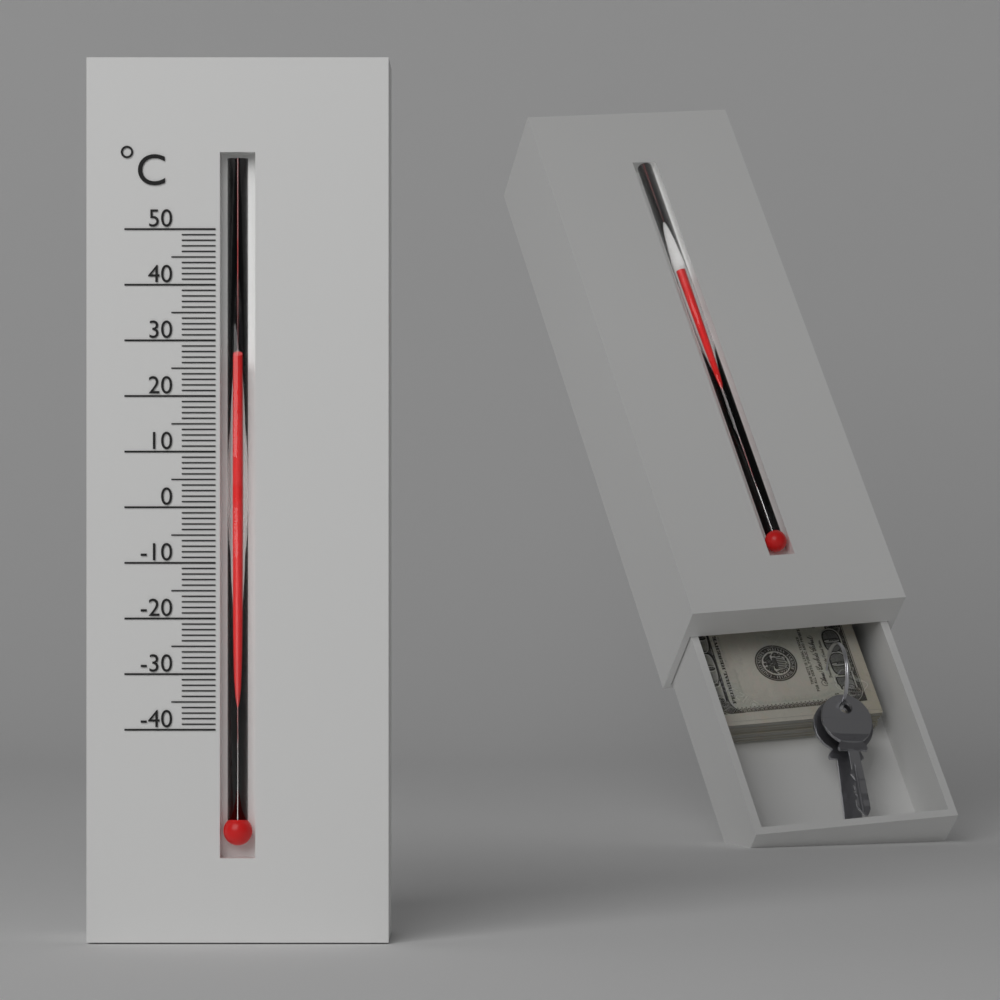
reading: 27 °C
